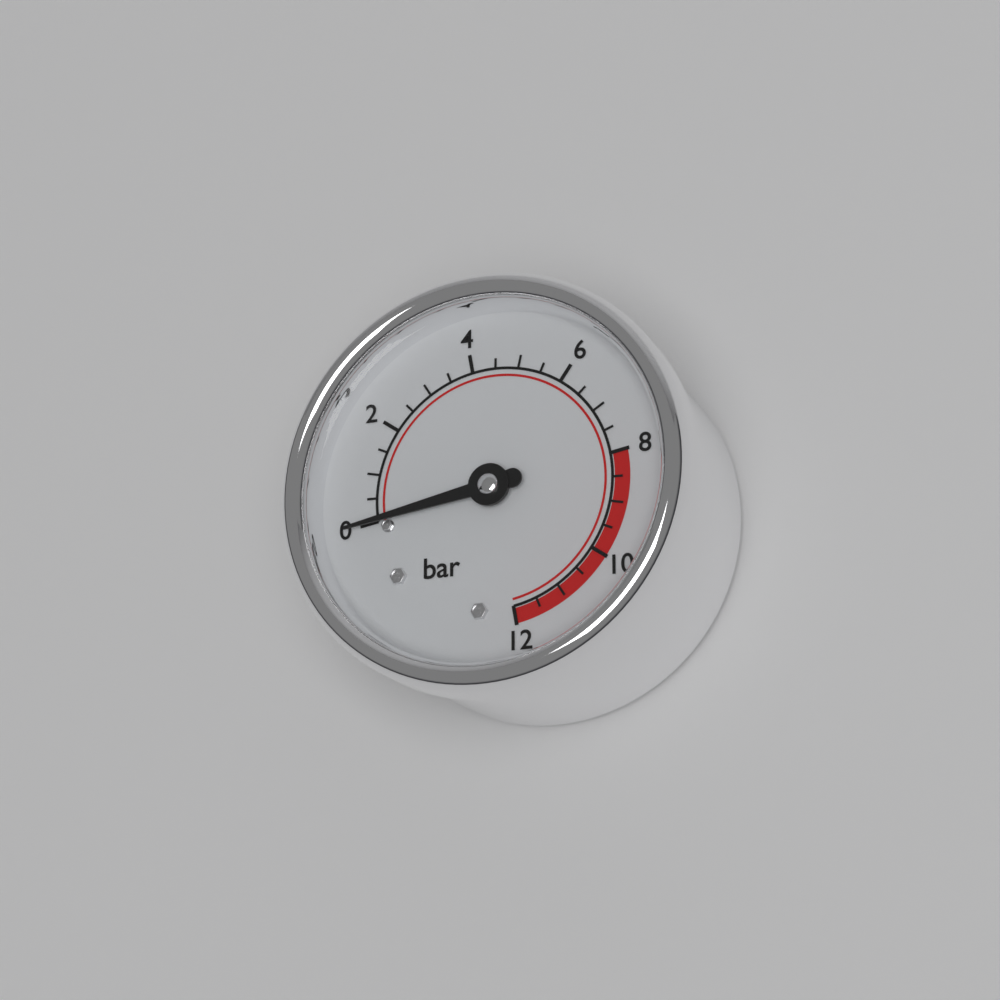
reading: 0.0 bar
